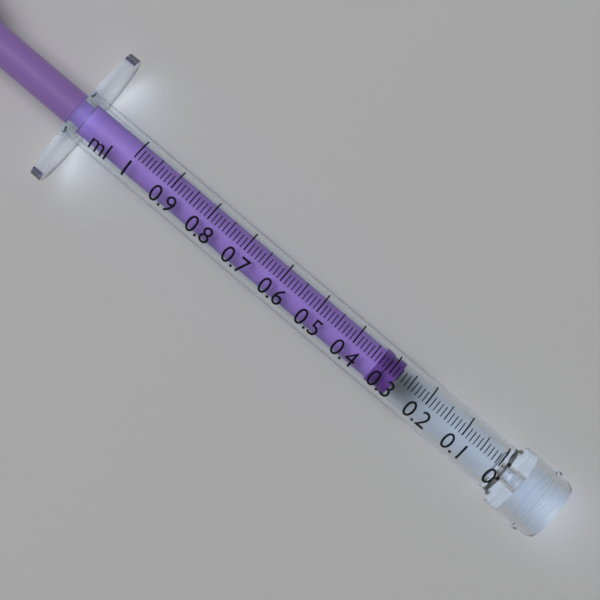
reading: 0.28 ml
